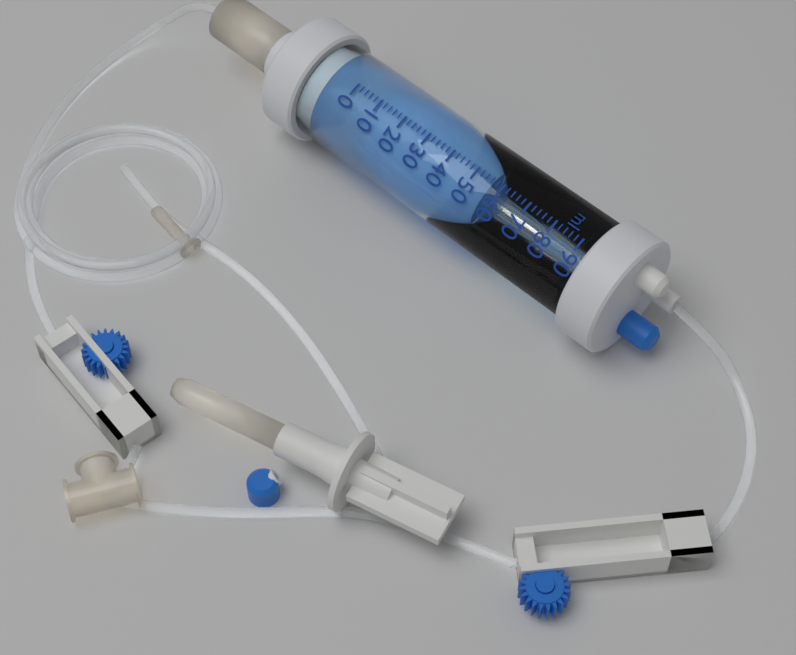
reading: 56 ml
